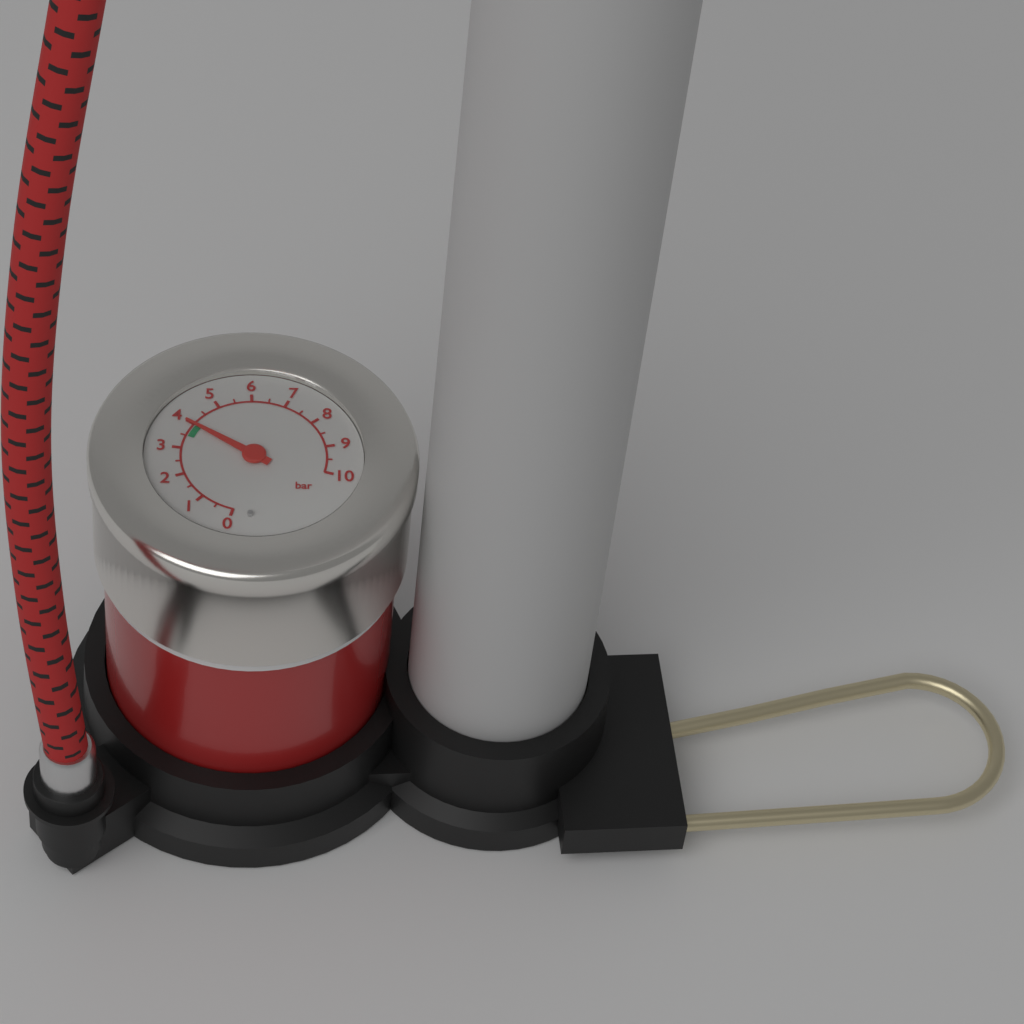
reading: 4.0 bar
